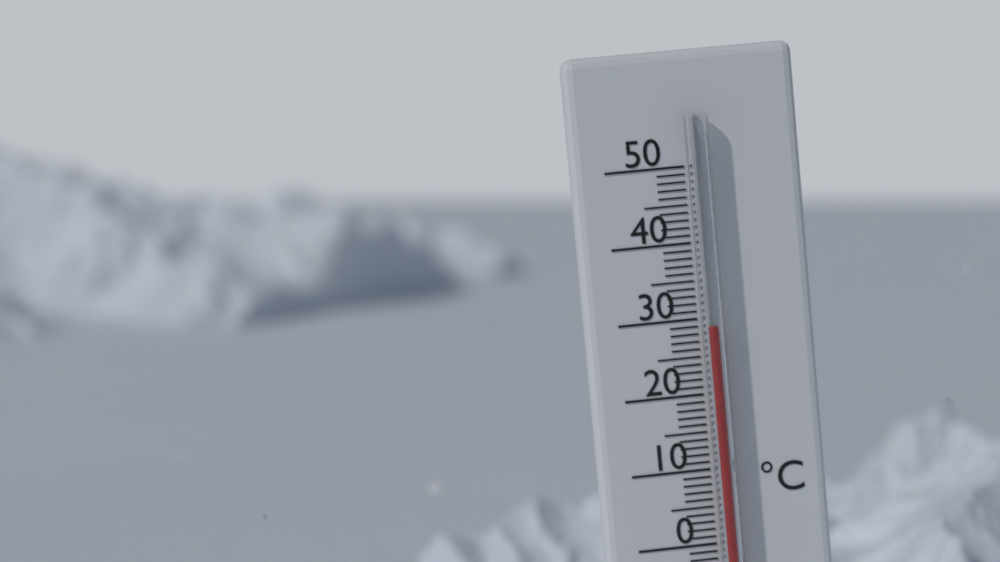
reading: 29 °C
